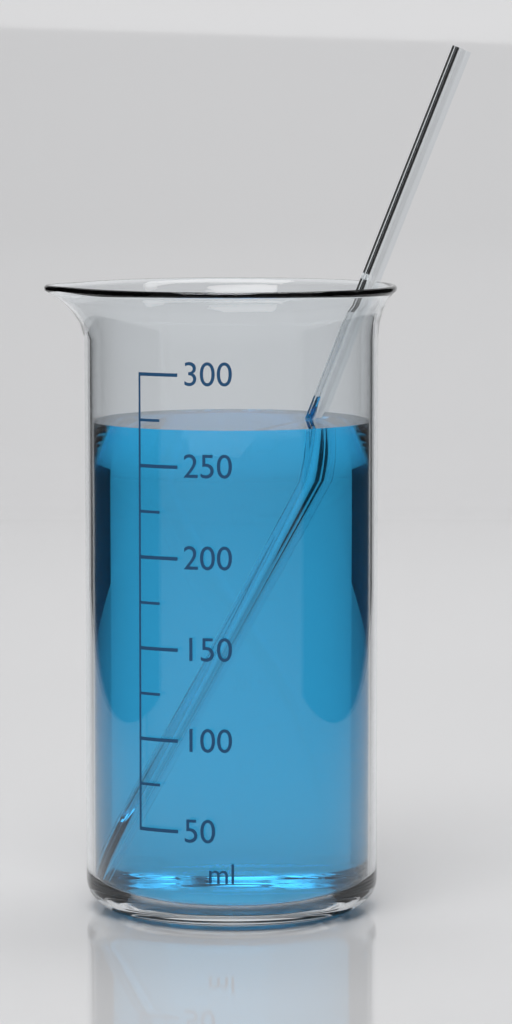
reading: 270 ml
